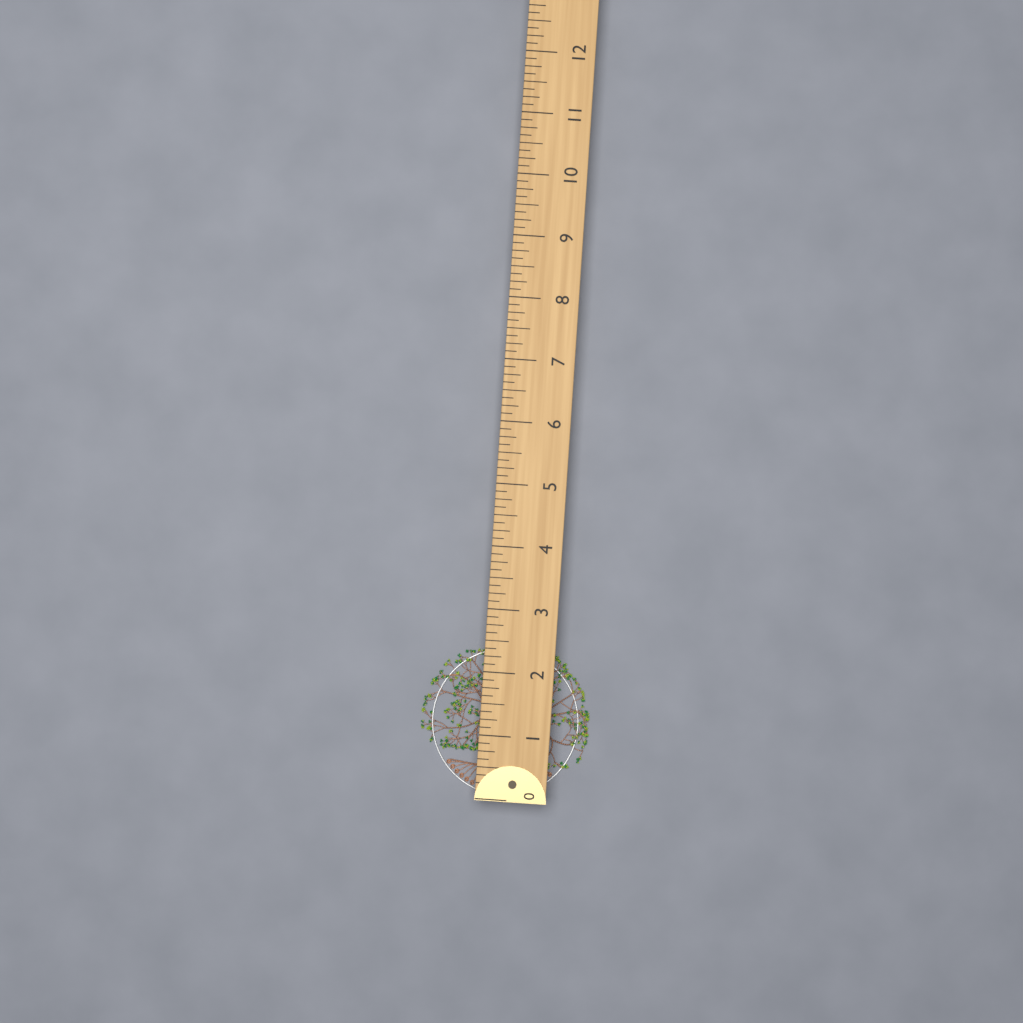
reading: 2.375 (no unit)
